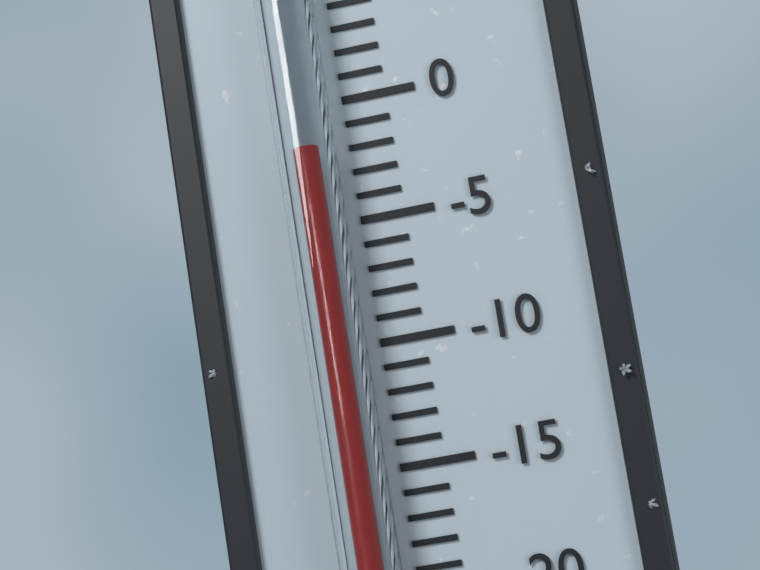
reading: -2 °C
